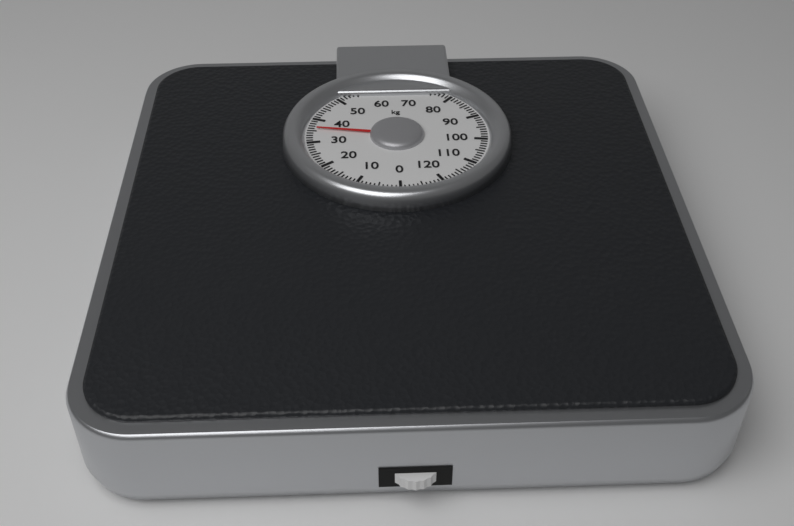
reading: 36 kg
